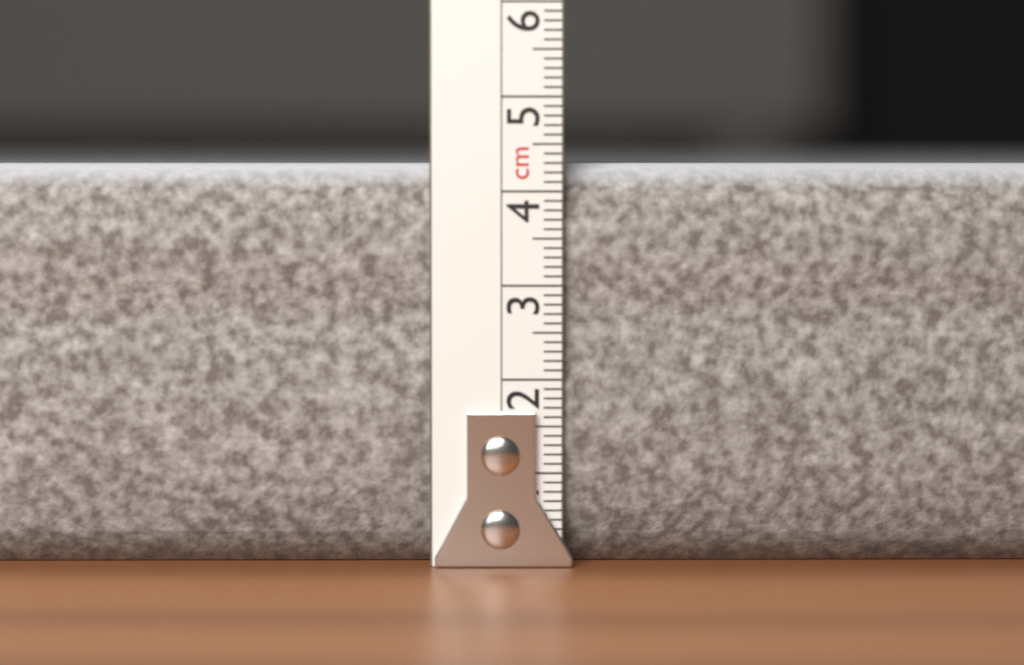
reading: 4.3 cm
